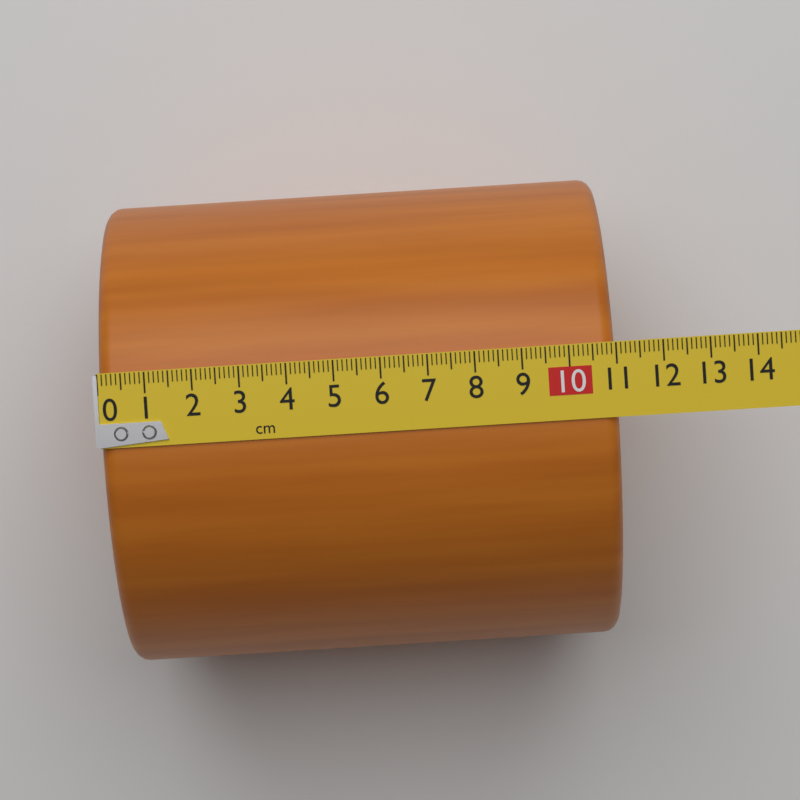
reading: 11.0 cm
